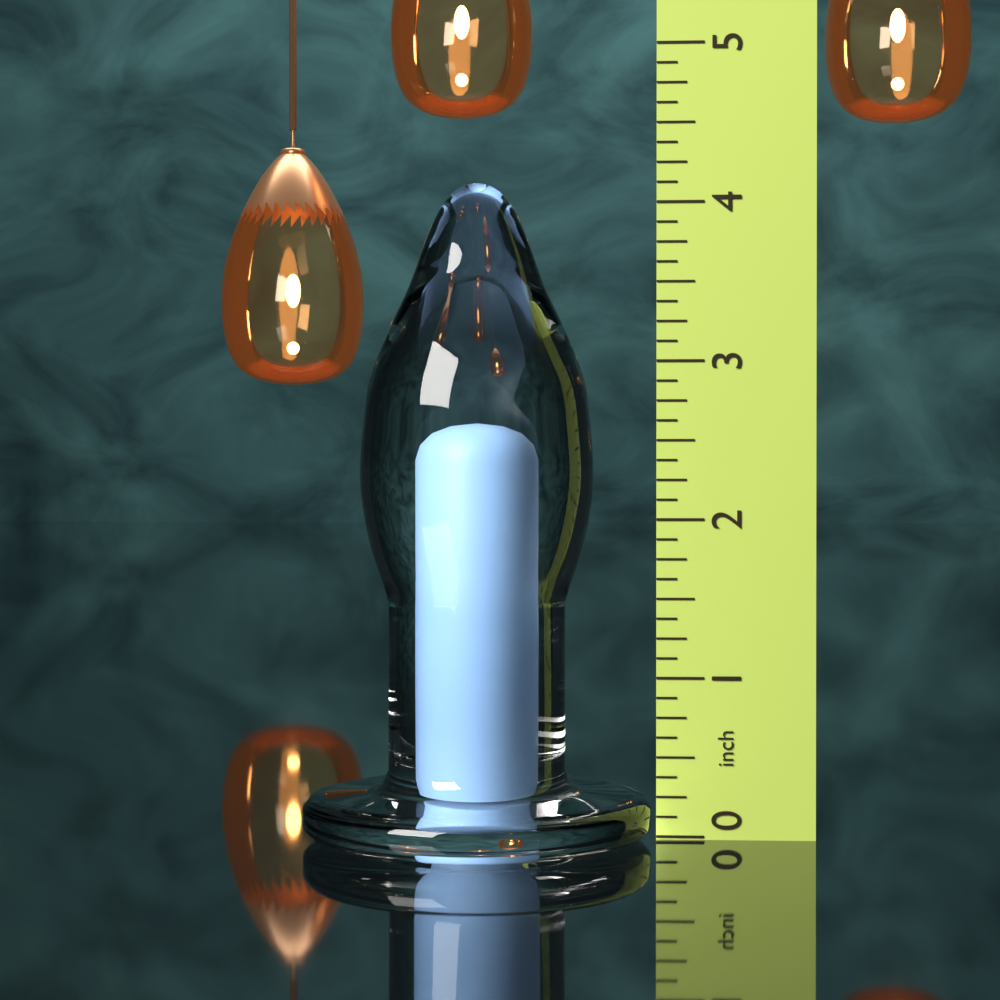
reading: 4.125 in
